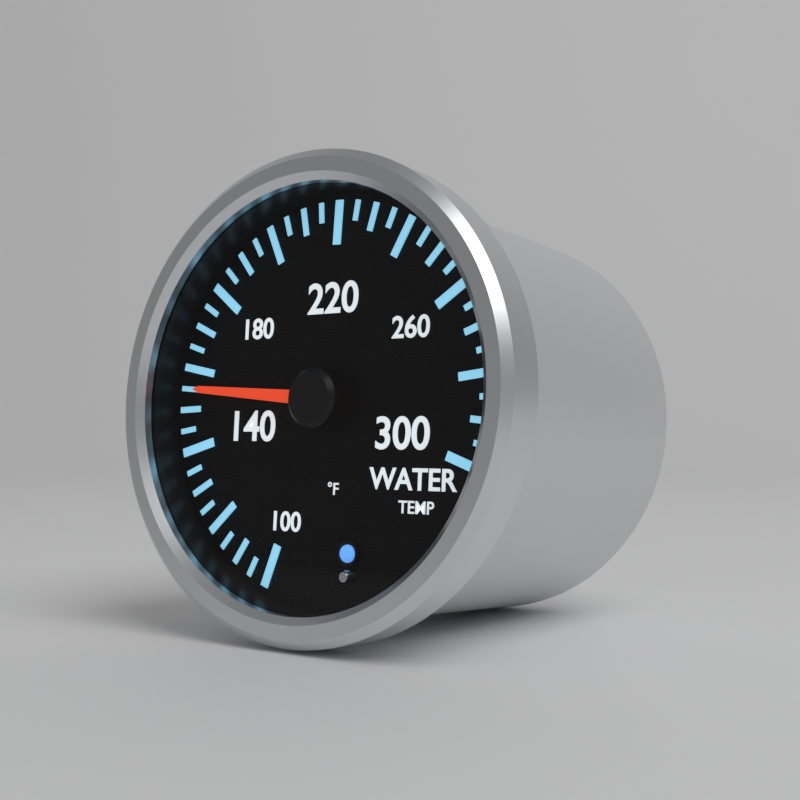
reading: 155 °F
